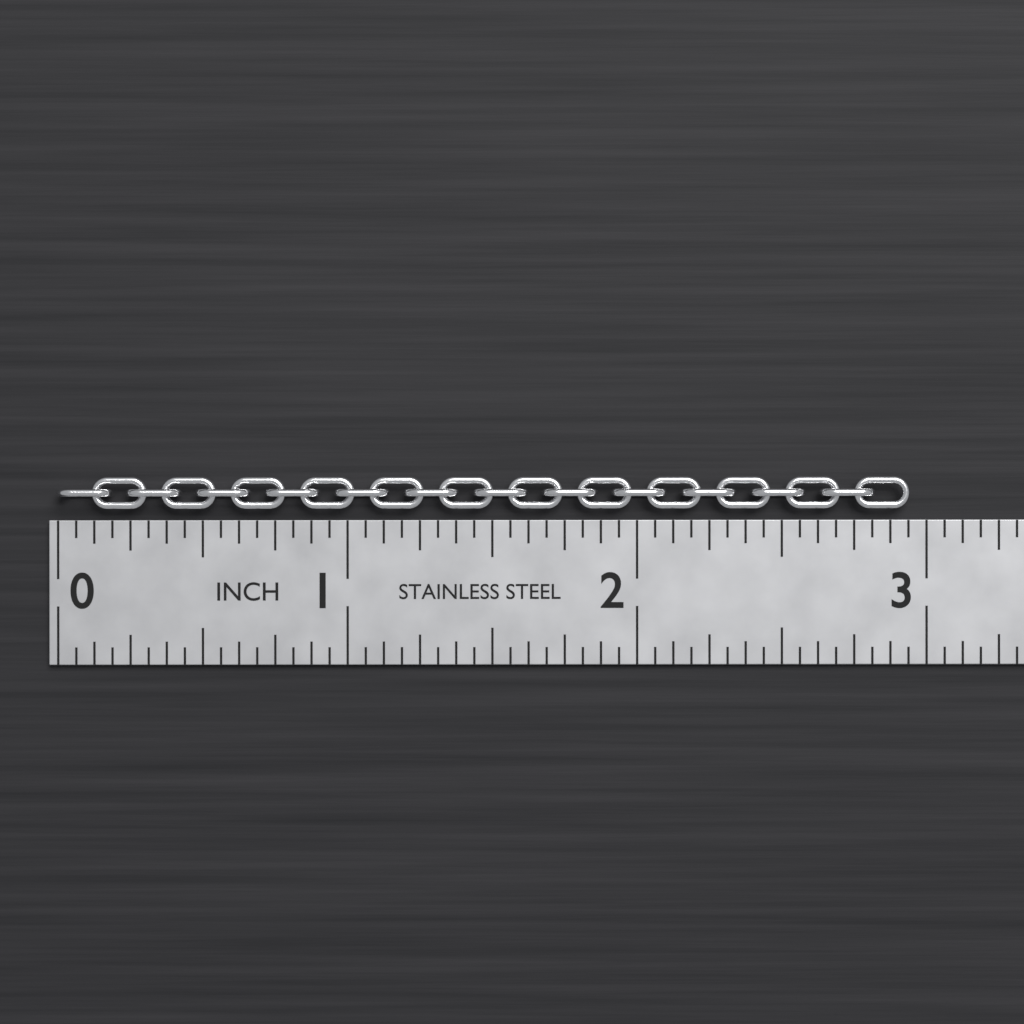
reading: 2.9375 in
